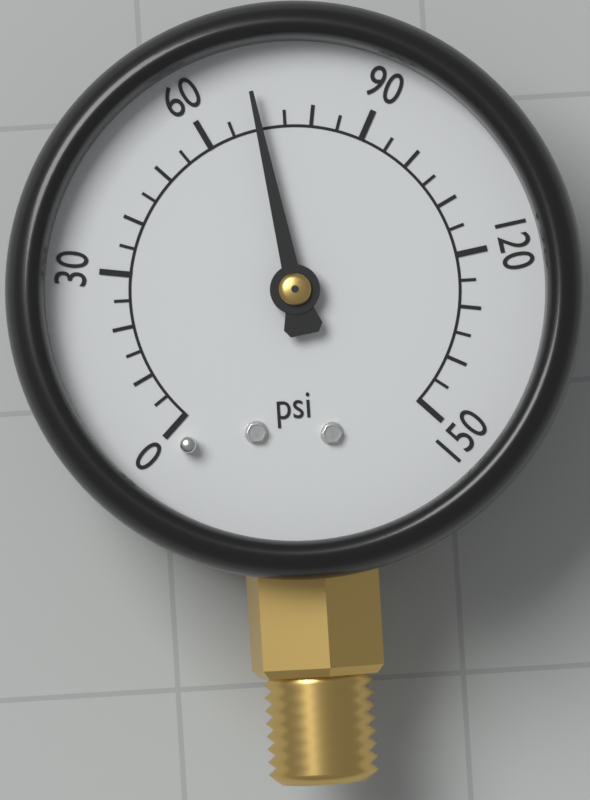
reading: 70 psi
